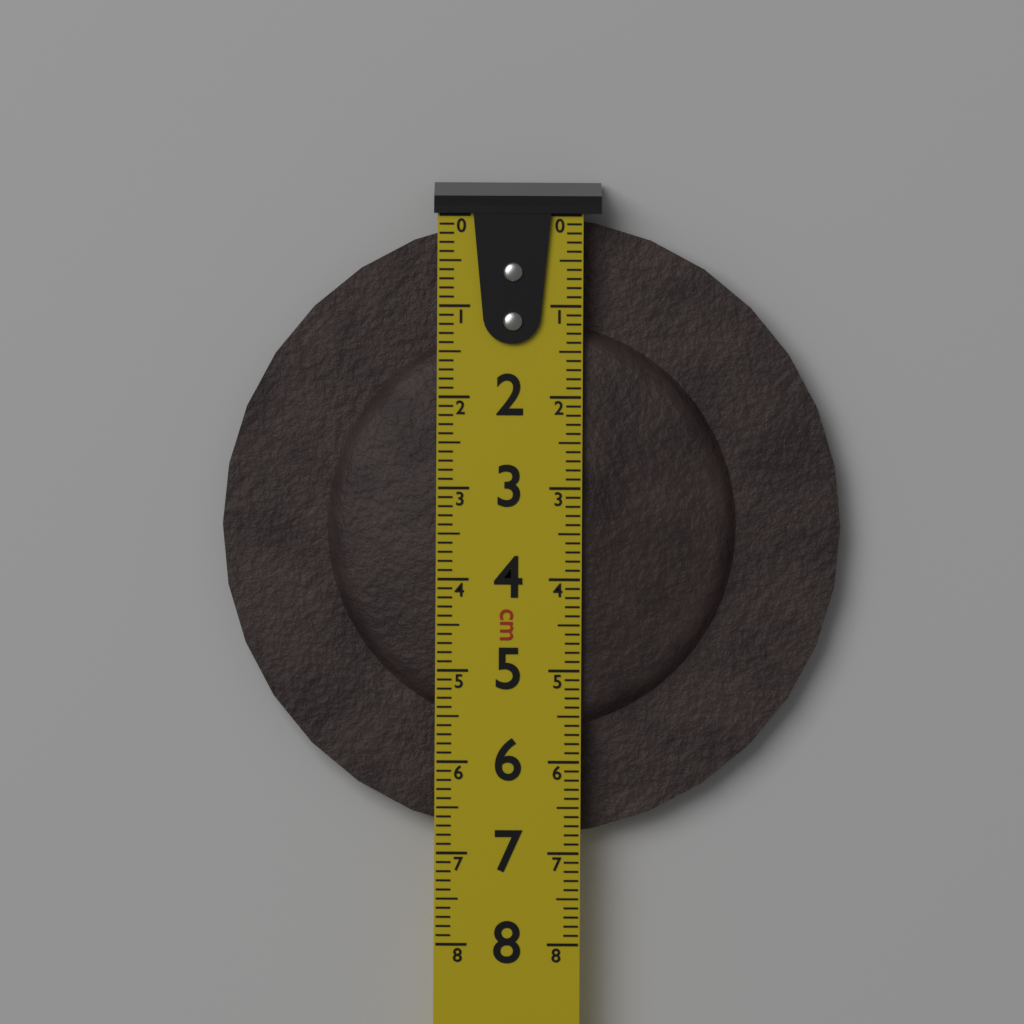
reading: 6.8 cm
